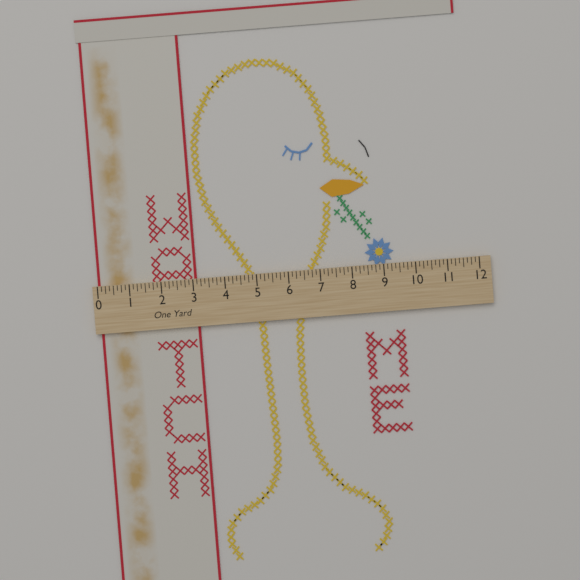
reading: 3.125 in
